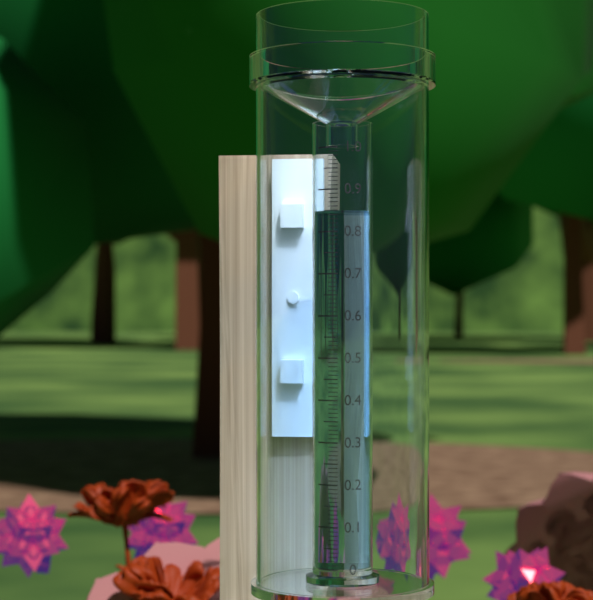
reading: 0.85 (no unit)
